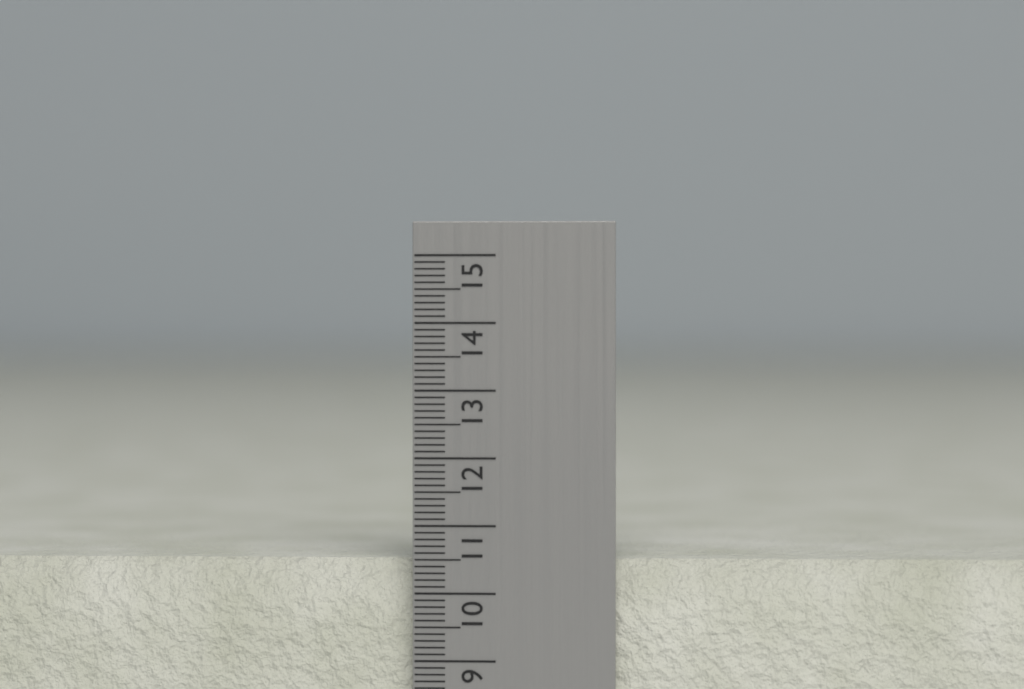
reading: 10.5 cm
